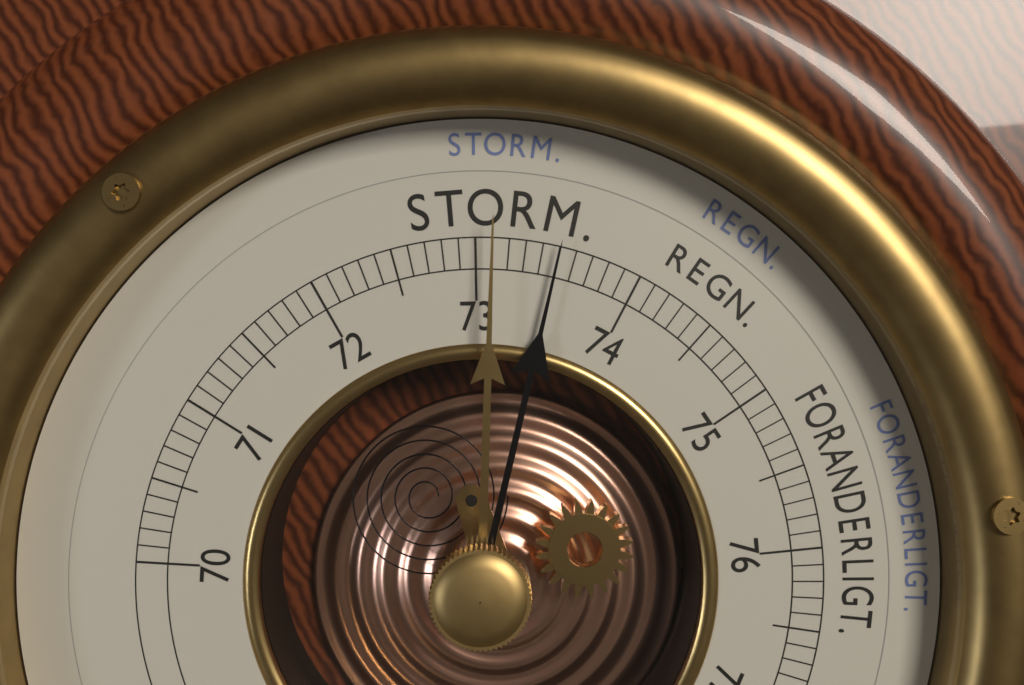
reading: 73.5 cm
